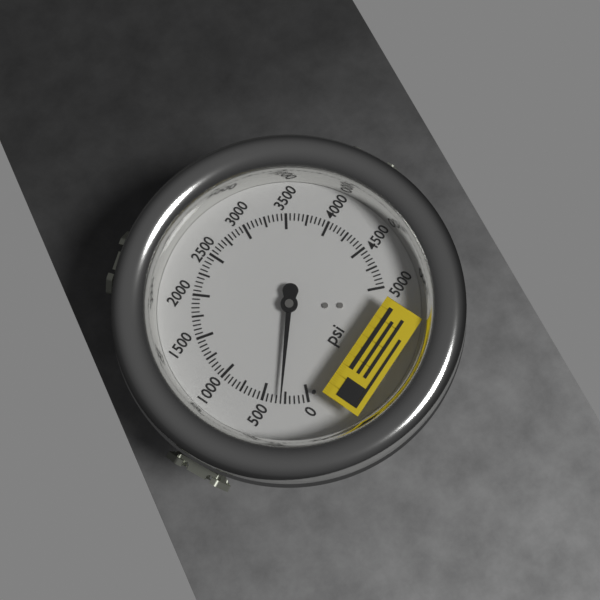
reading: 300 psi
